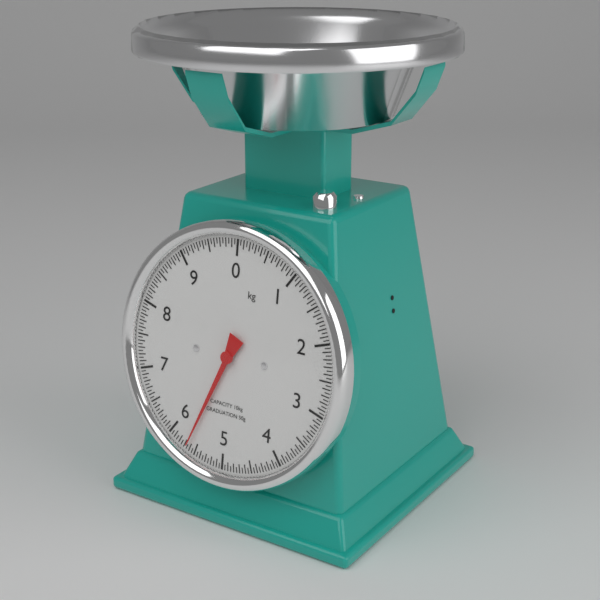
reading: 5.65 kg
